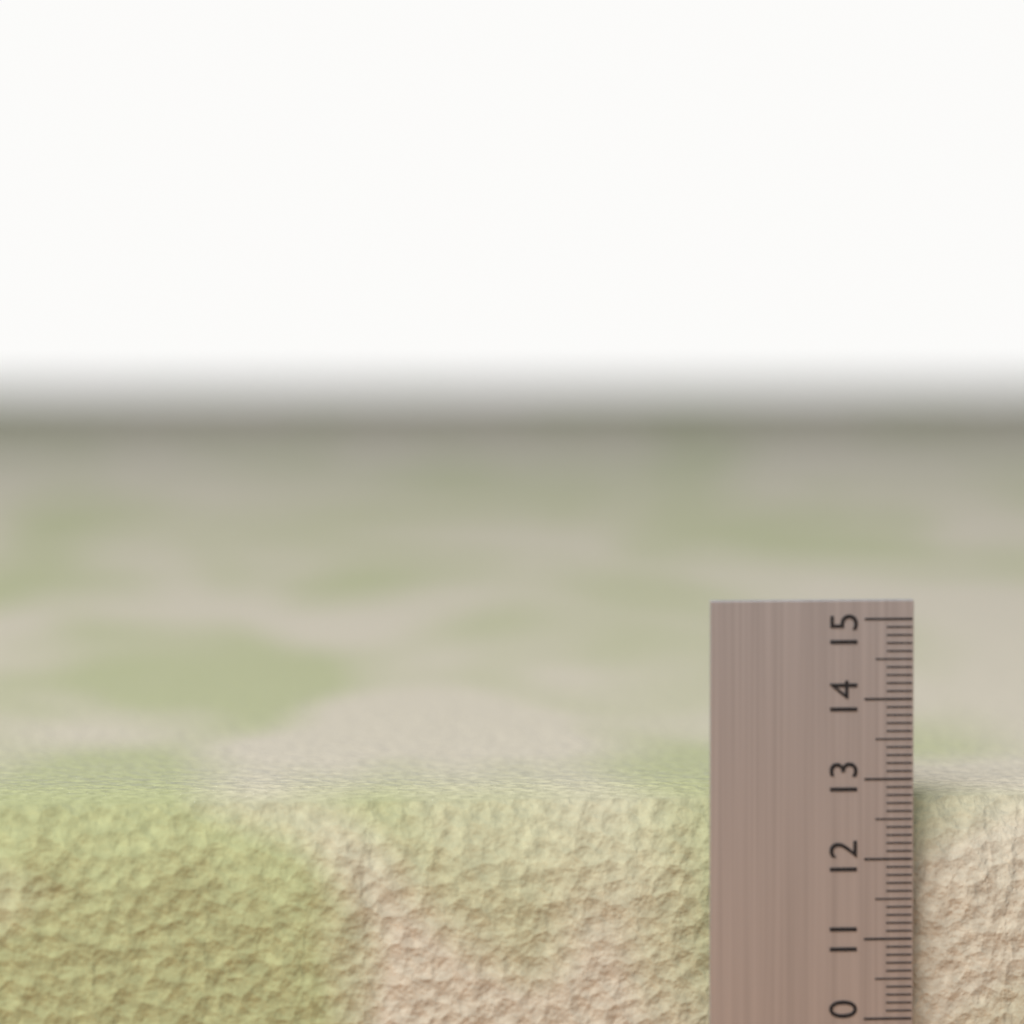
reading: 12.7 (no unit)
